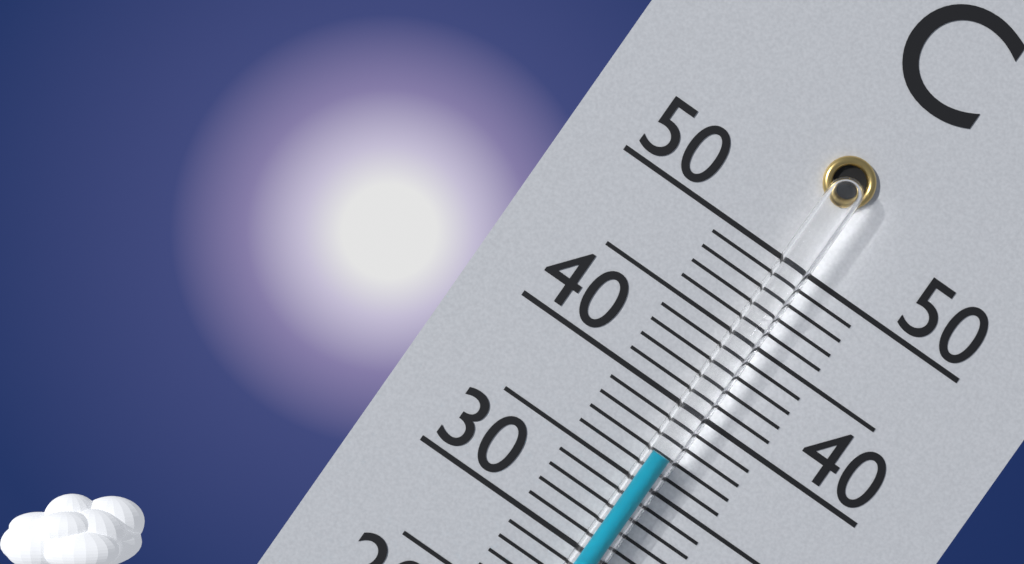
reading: 37 °C
